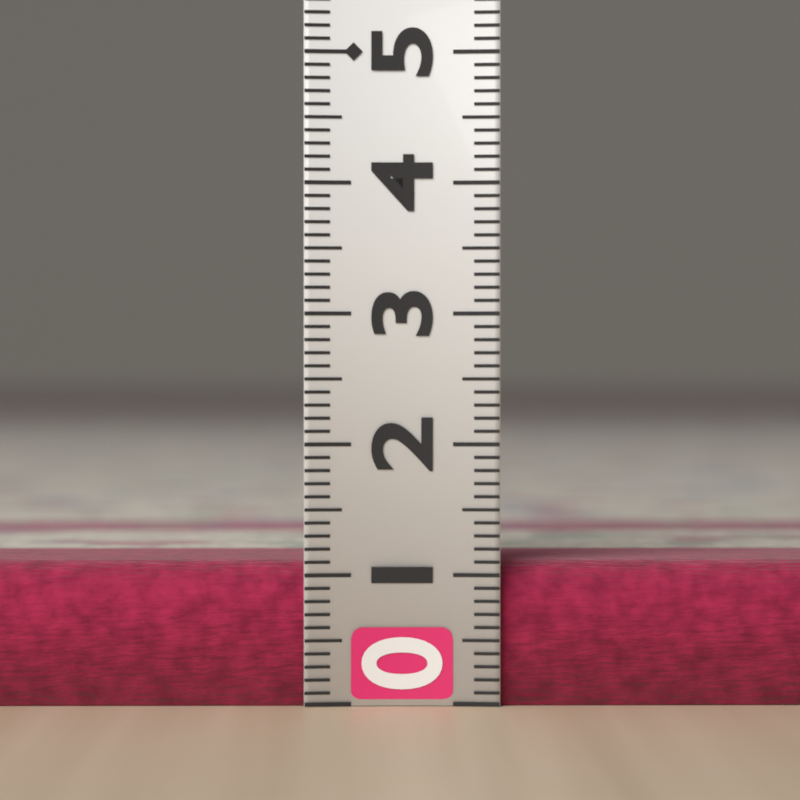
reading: 1.1 (no unit)
